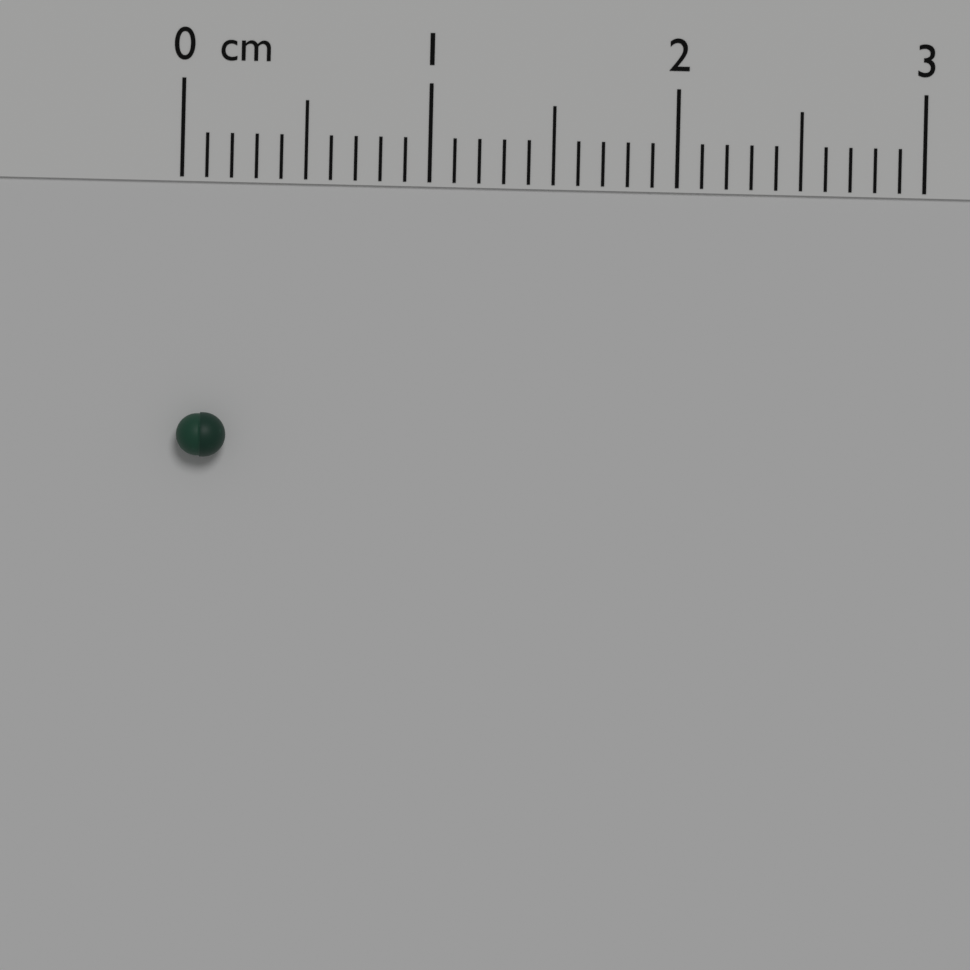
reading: 0.2 cm
